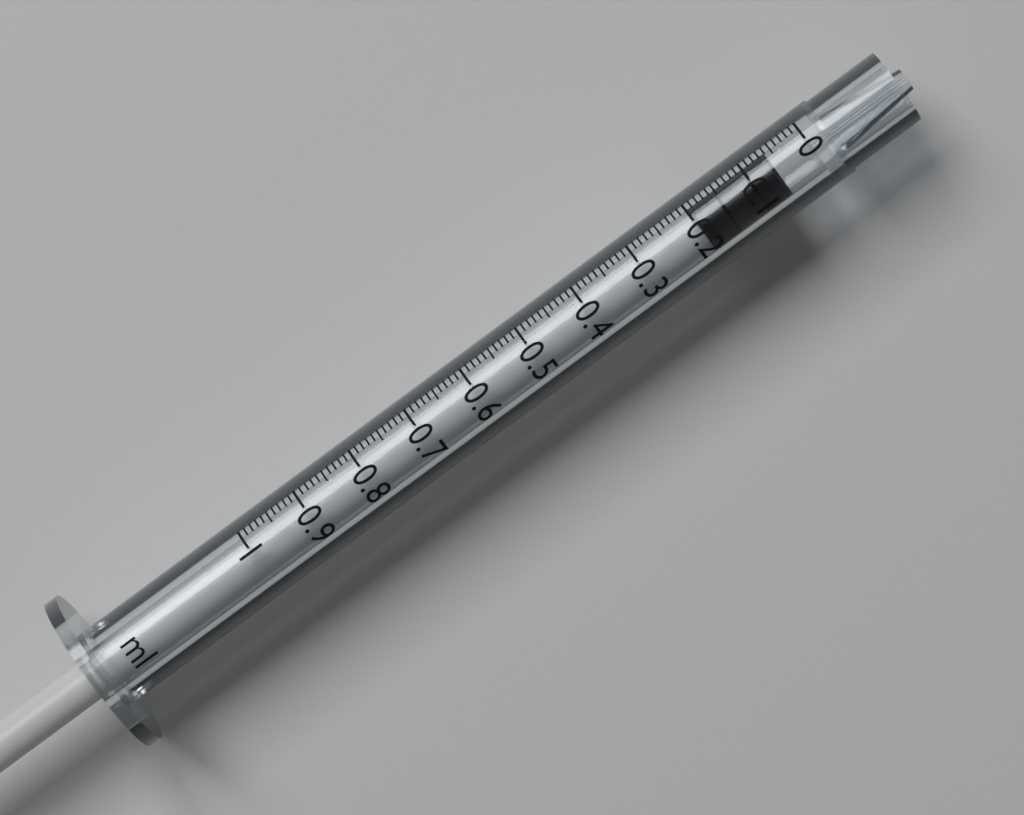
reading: 0.06 ml
